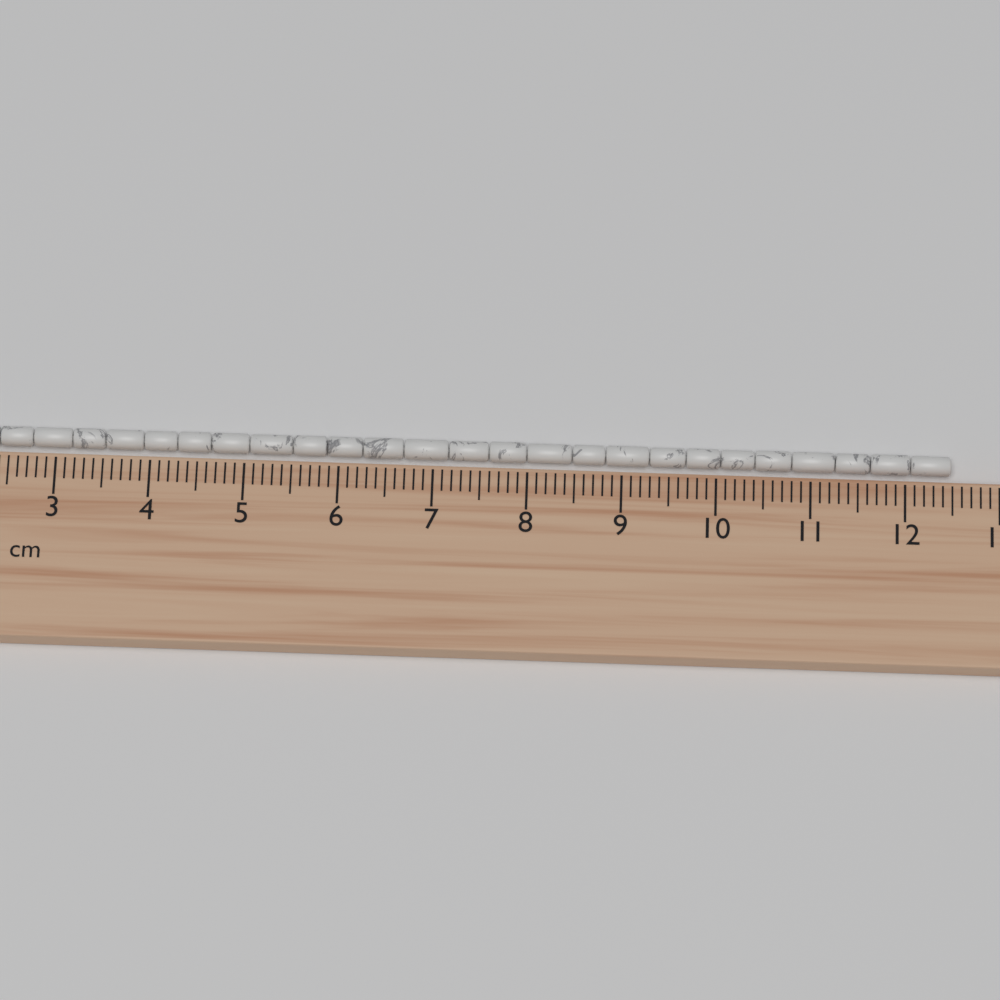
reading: 12.5 cm
